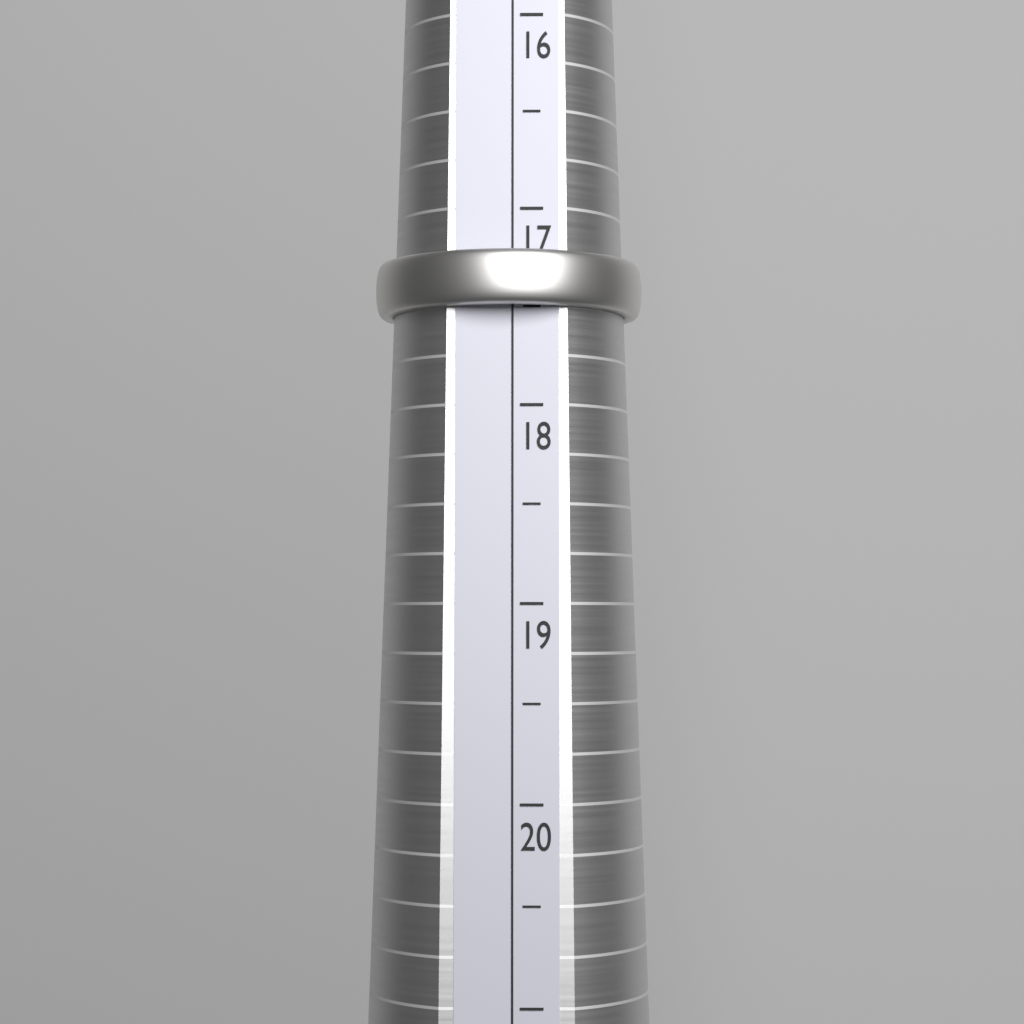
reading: 17.5 (no unit)
